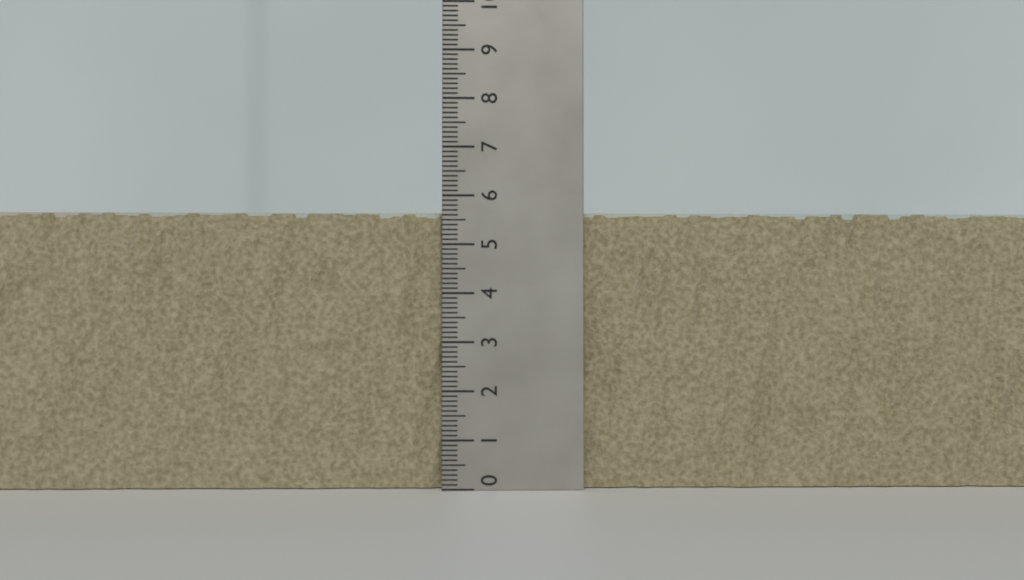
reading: 5.7 (no unit)
